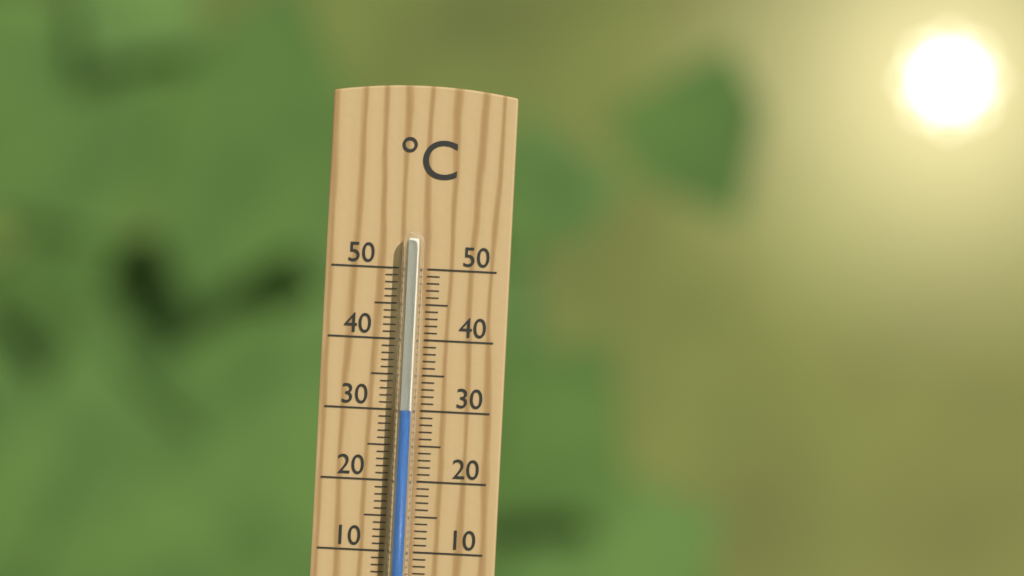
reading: 30 °C
